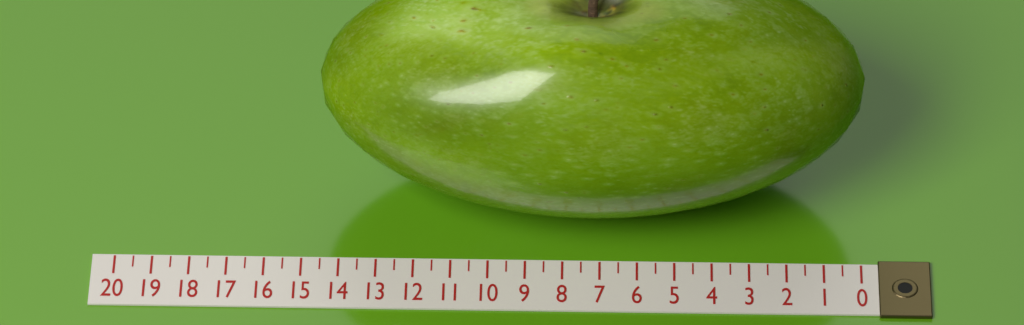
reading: 14.5 (no unit)
